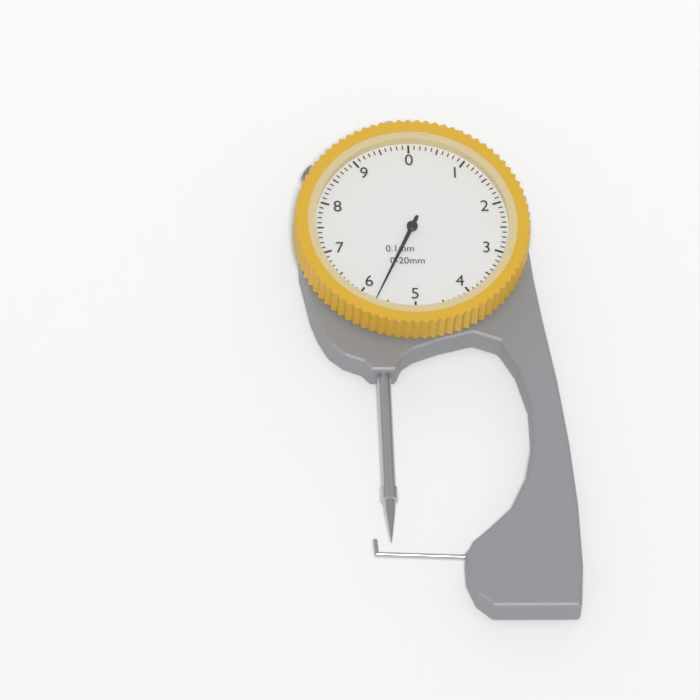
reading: 5.7 mm
